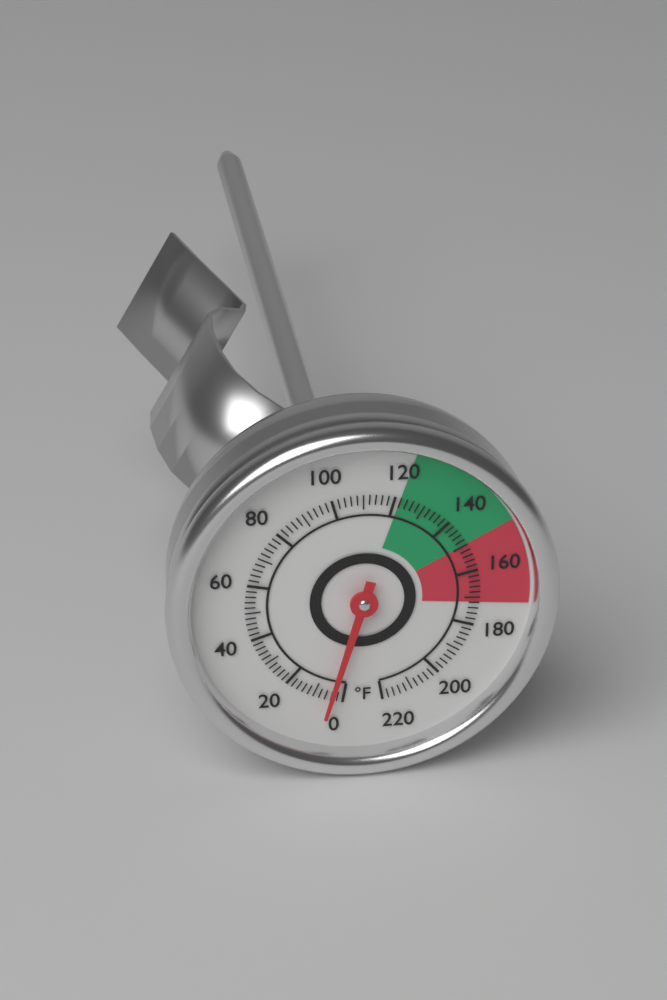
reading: 4 °F
